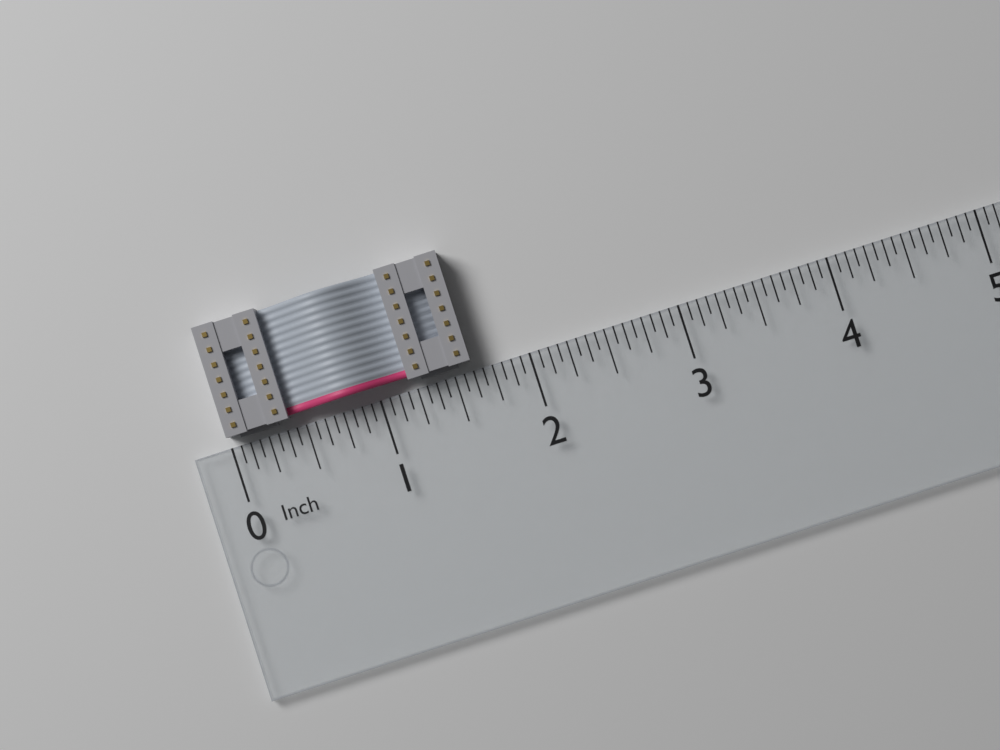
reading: 1.6250 in
